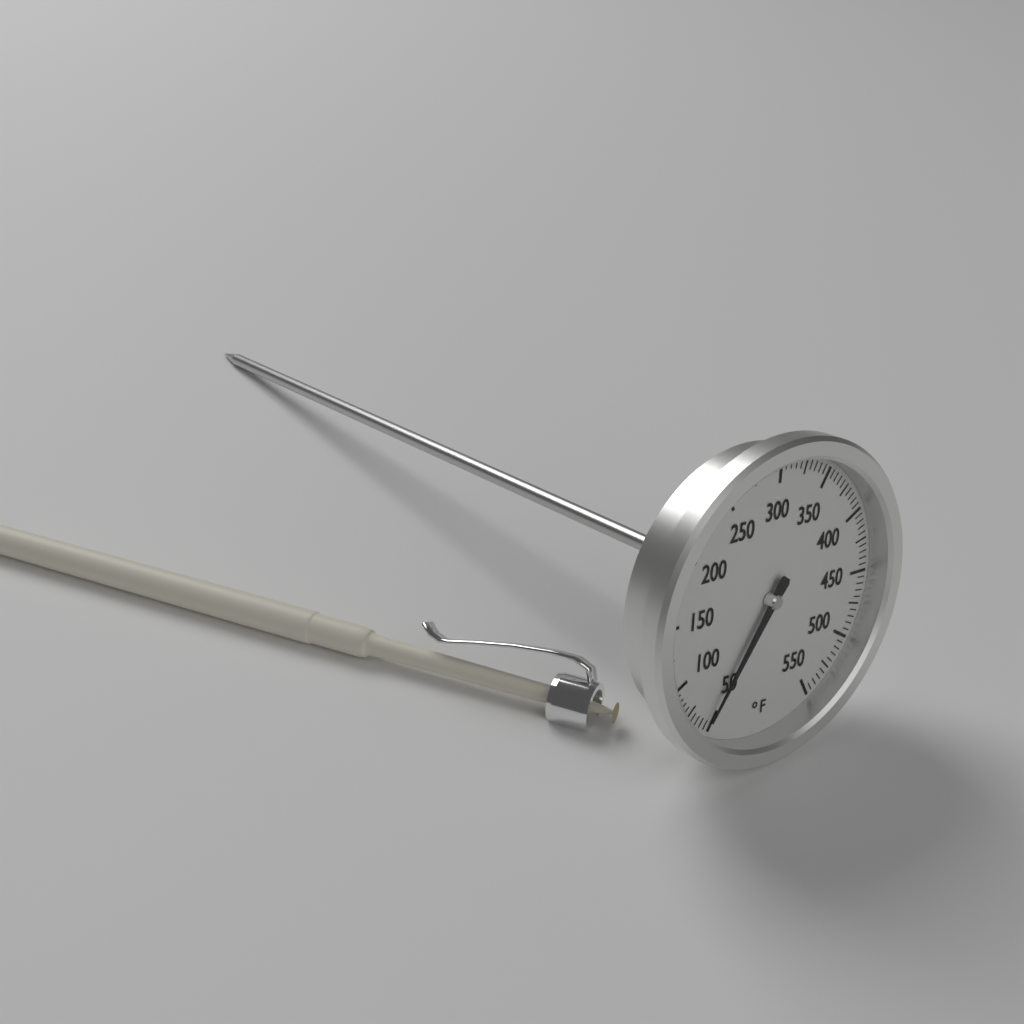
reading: 55 °F
